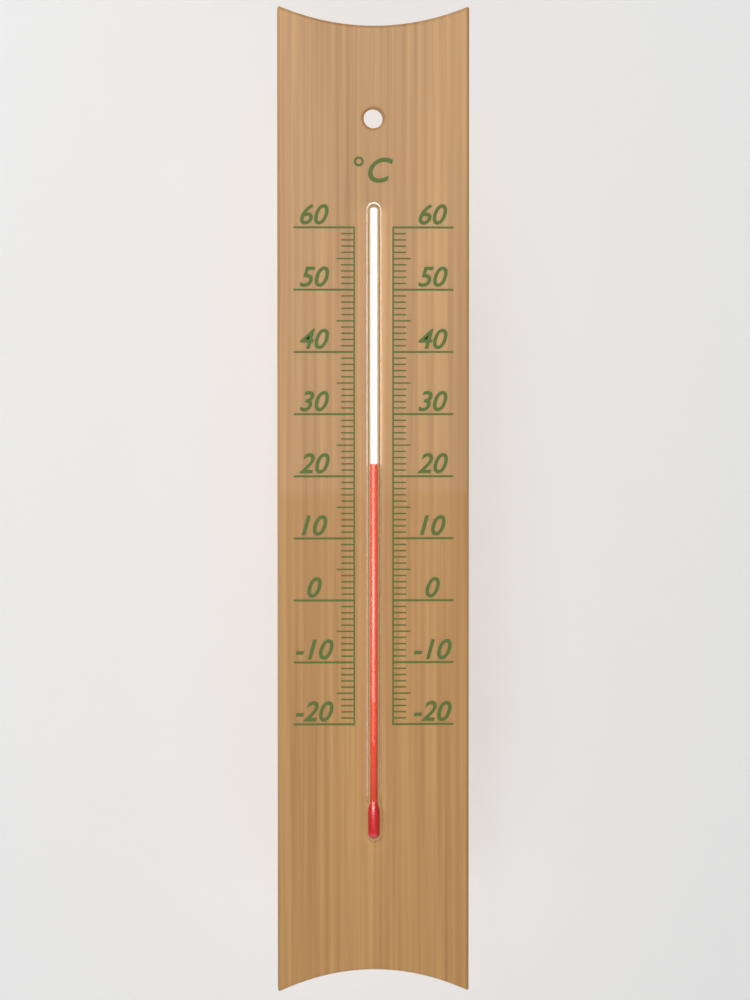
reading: 22 °C
